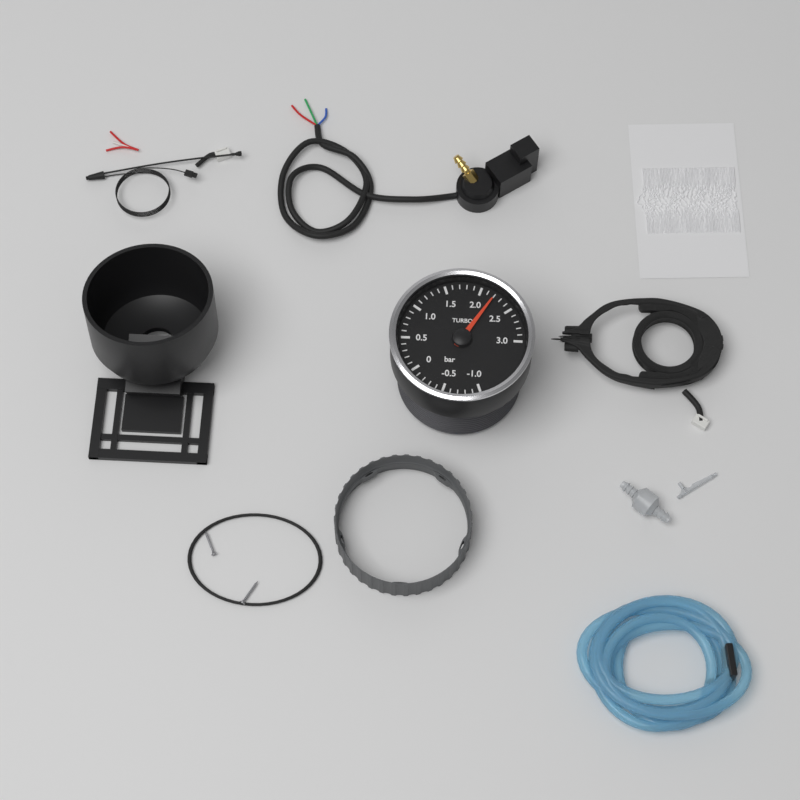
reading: 2.2 bar
